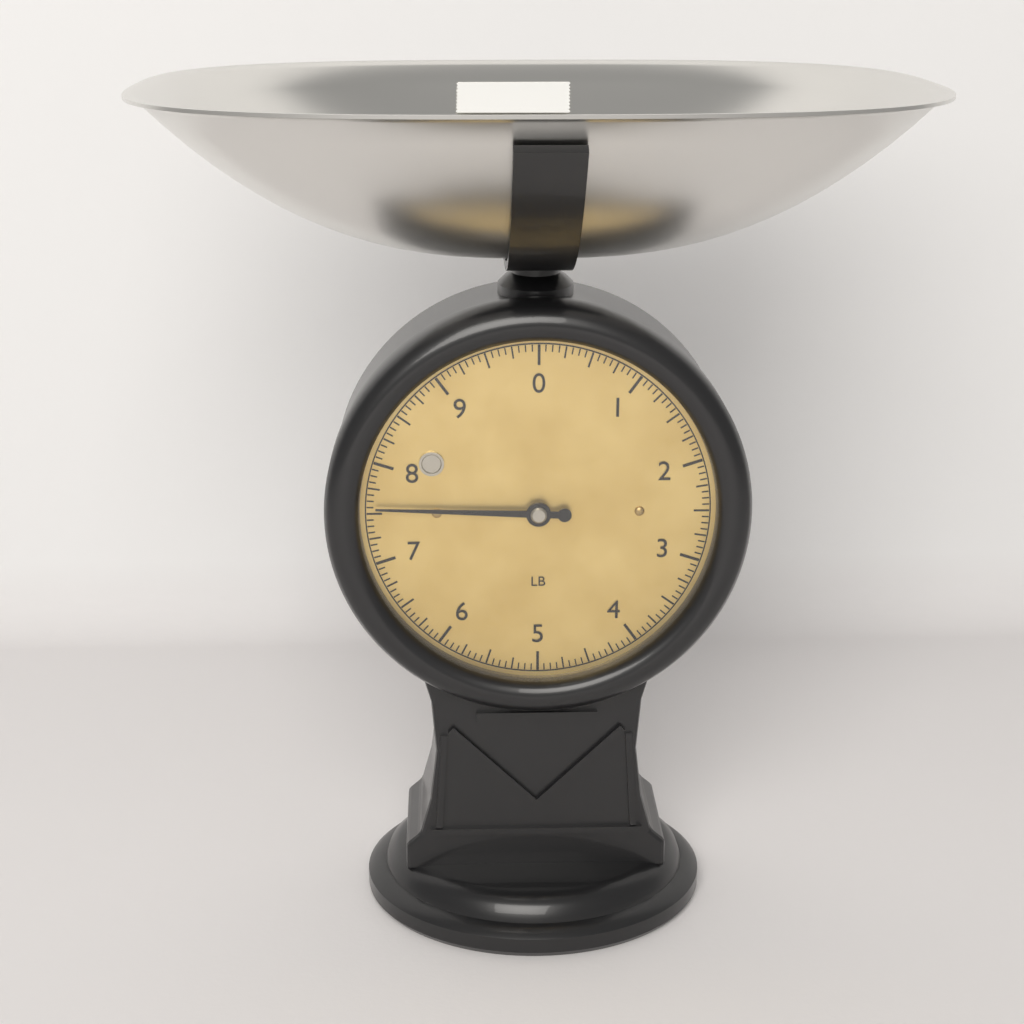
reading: 7.5625 lb
